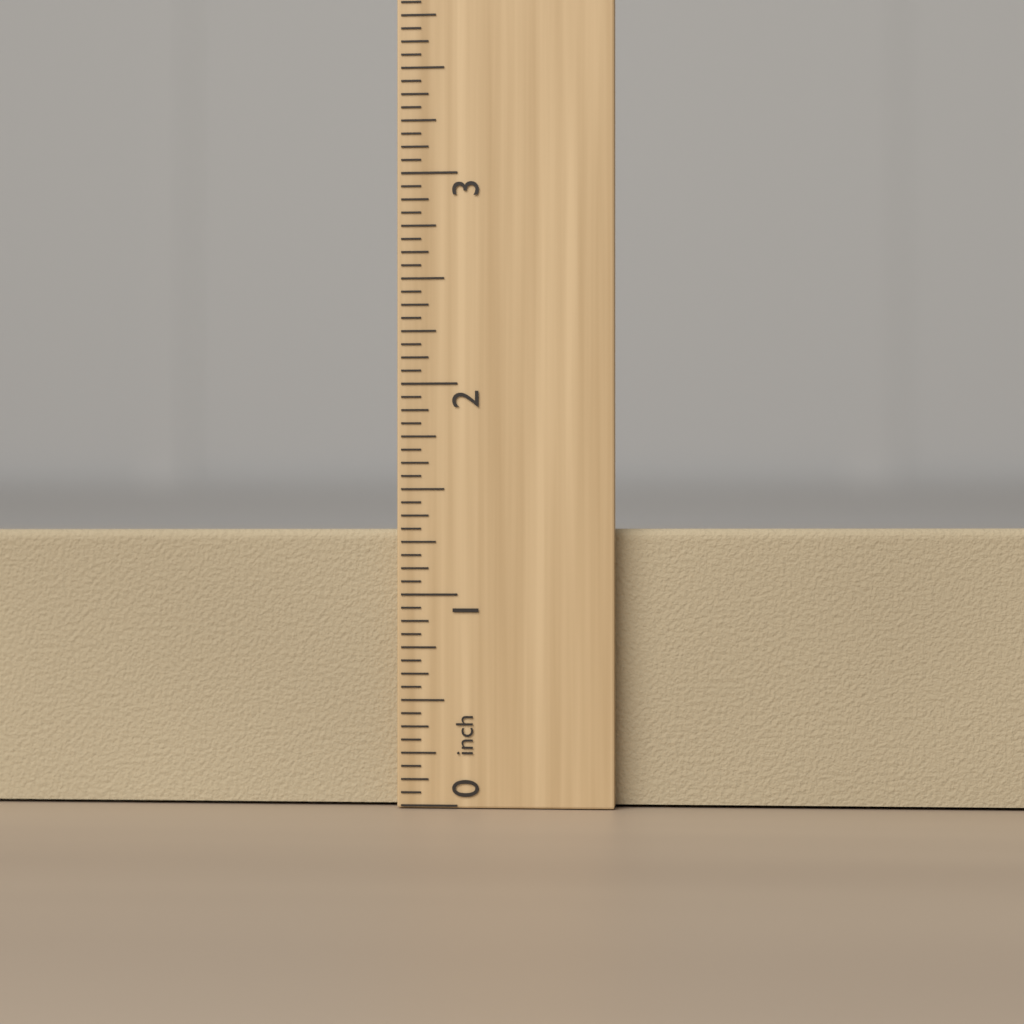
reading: 1.3125 inch
